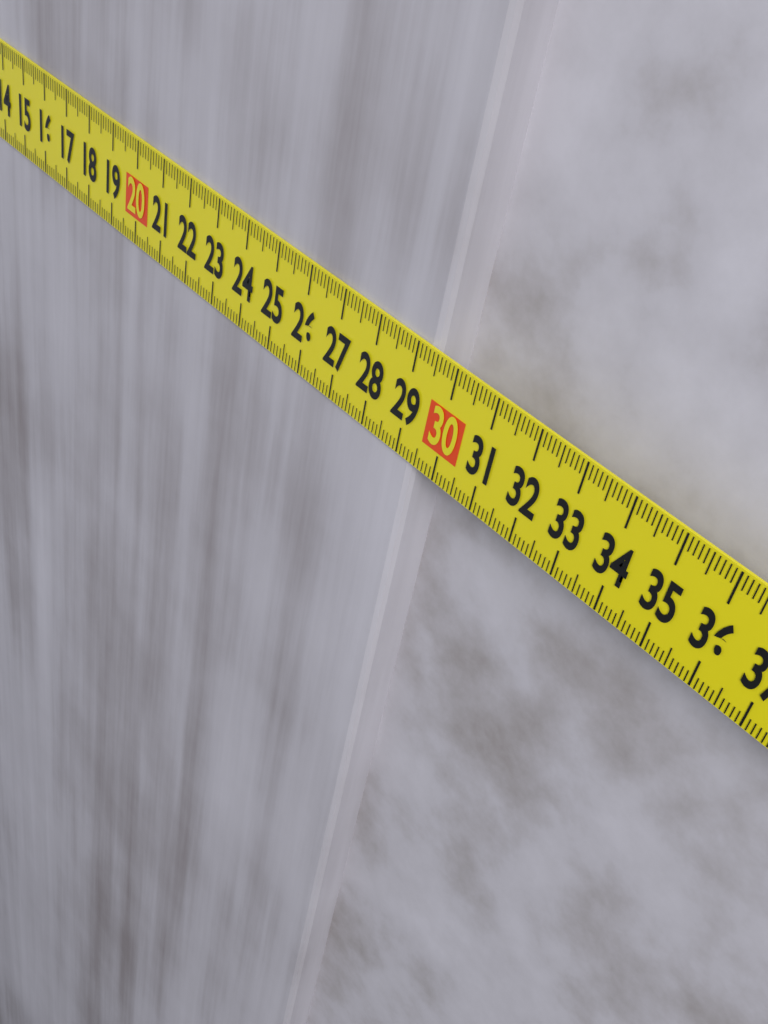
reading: 29.4 cm
